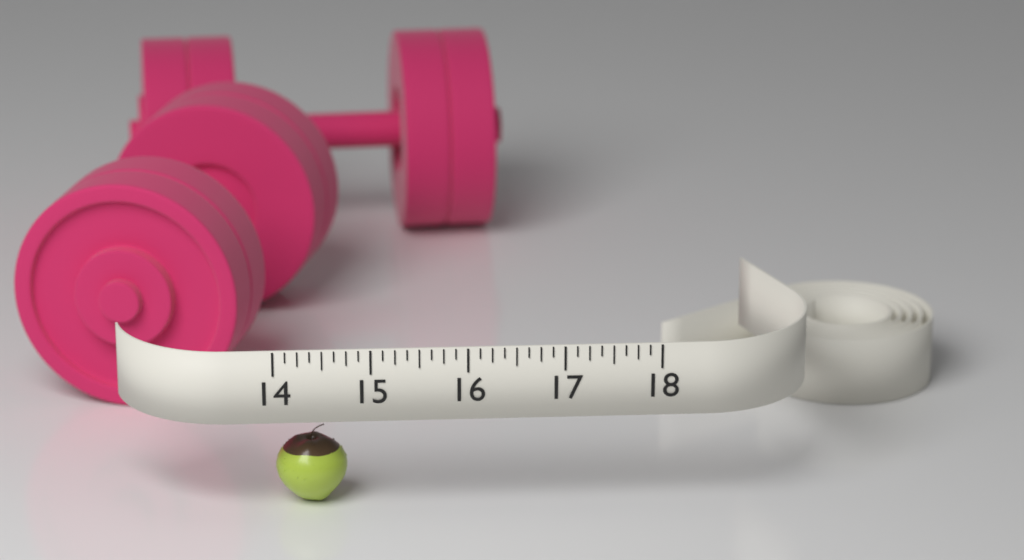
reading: 14.750 (no unit)
